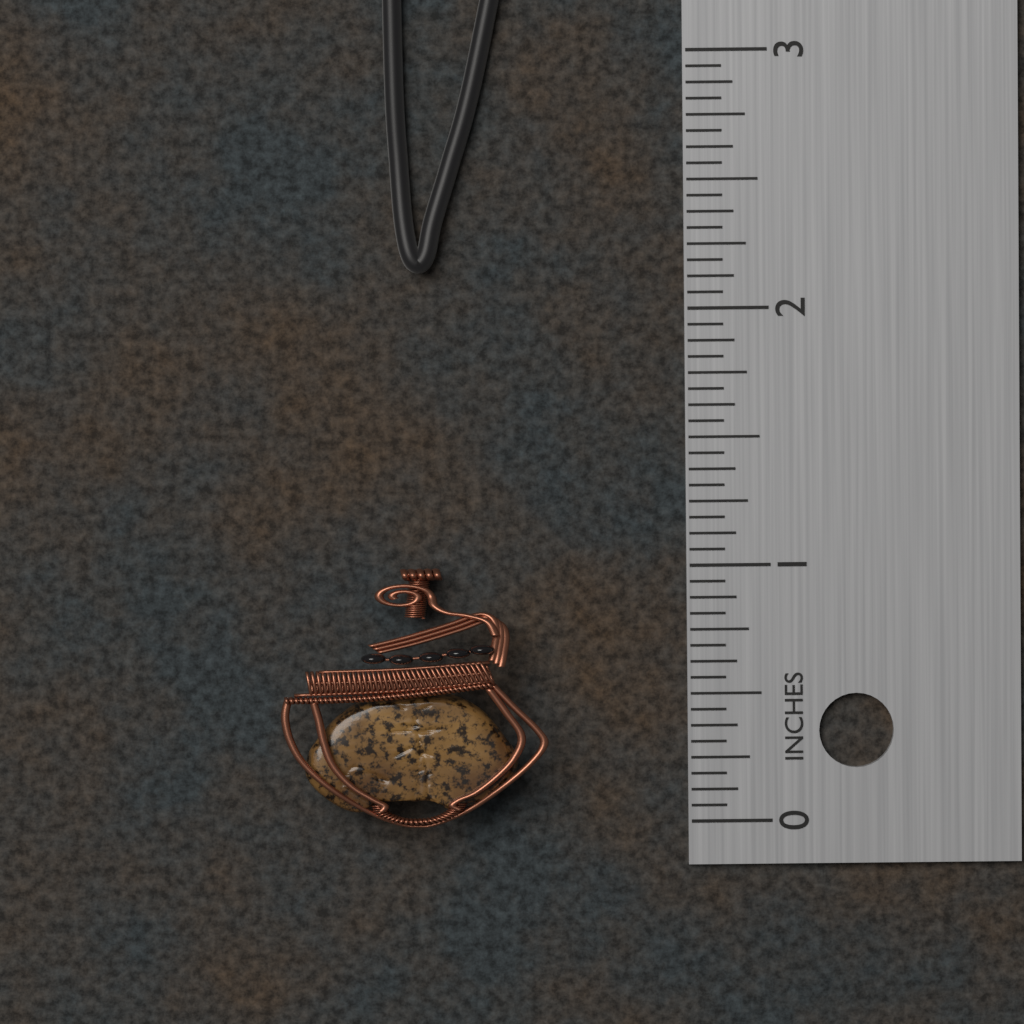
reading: 1.0000 in
